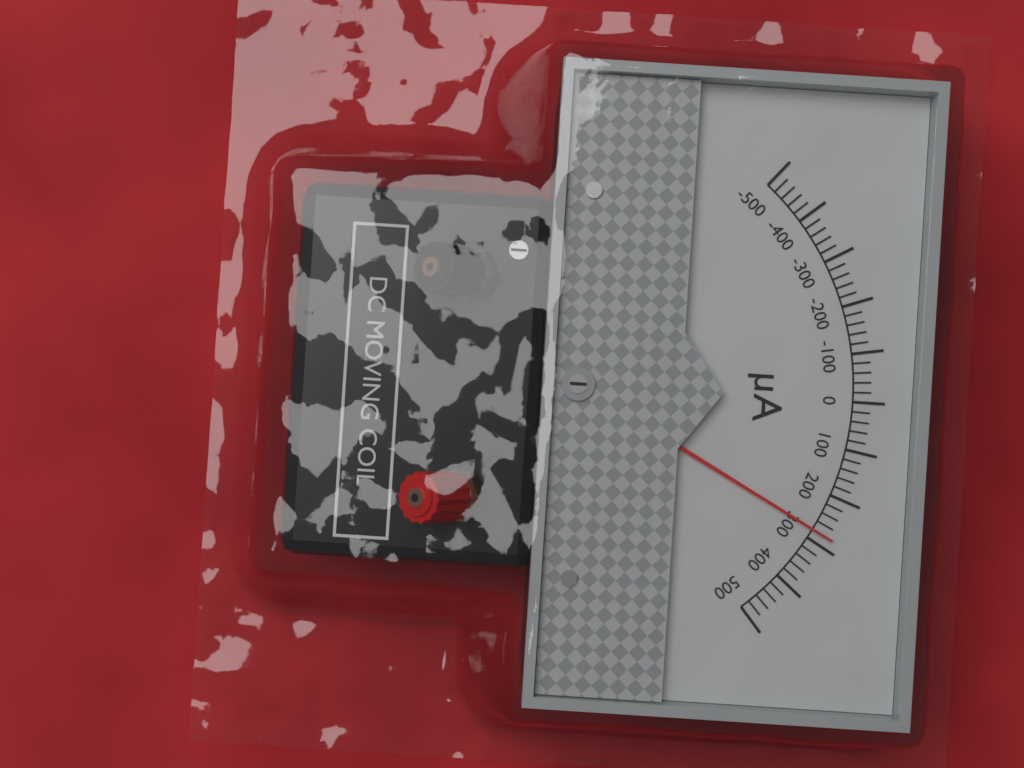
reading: 280 µA
